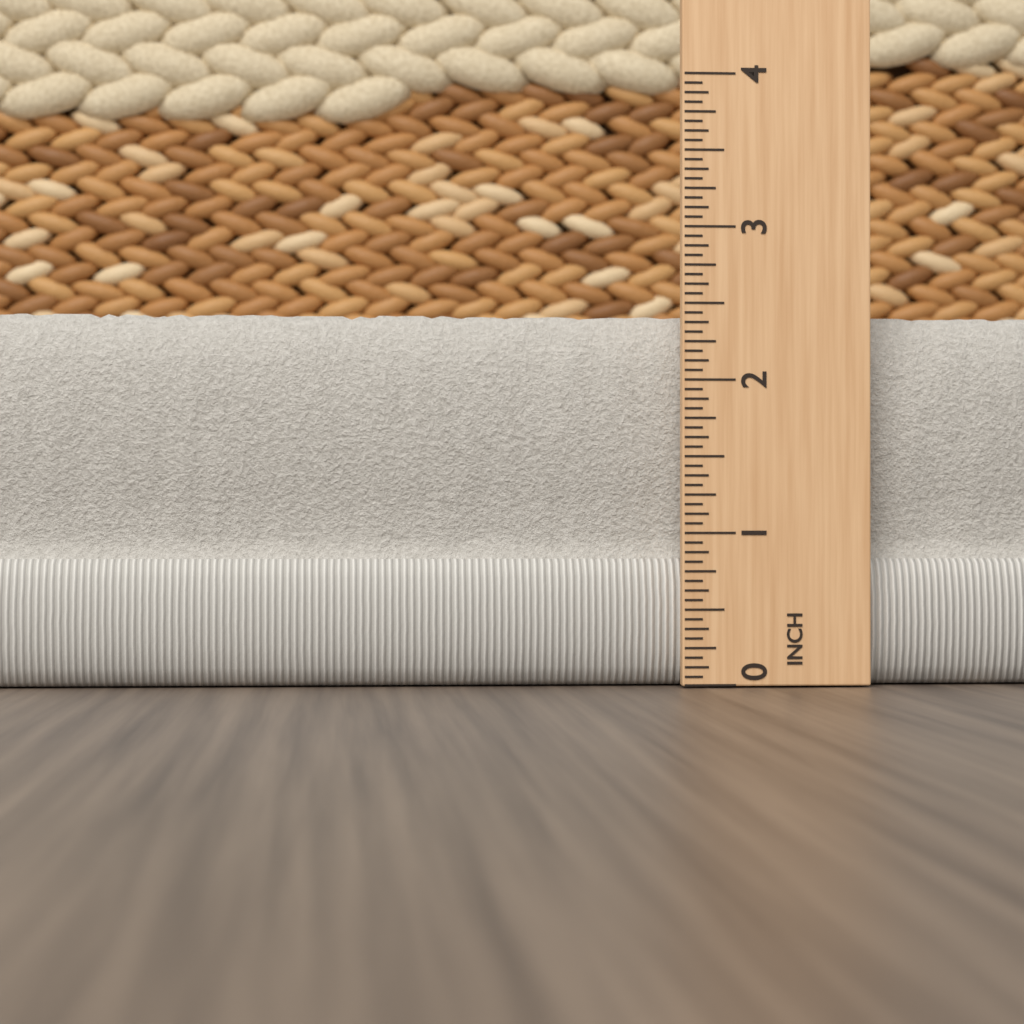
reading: 2.4375 in
